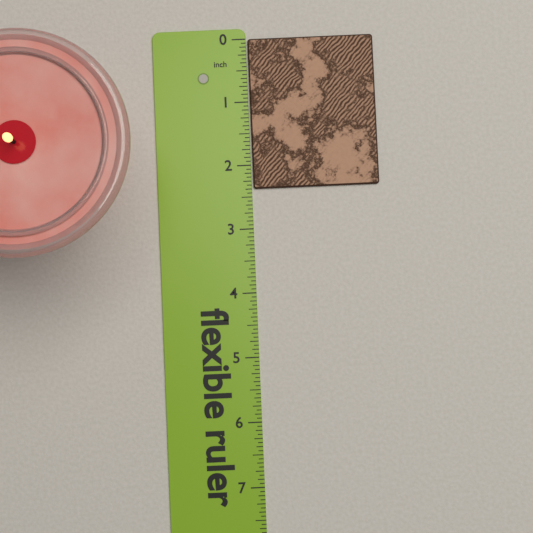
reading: 2.3750 in
